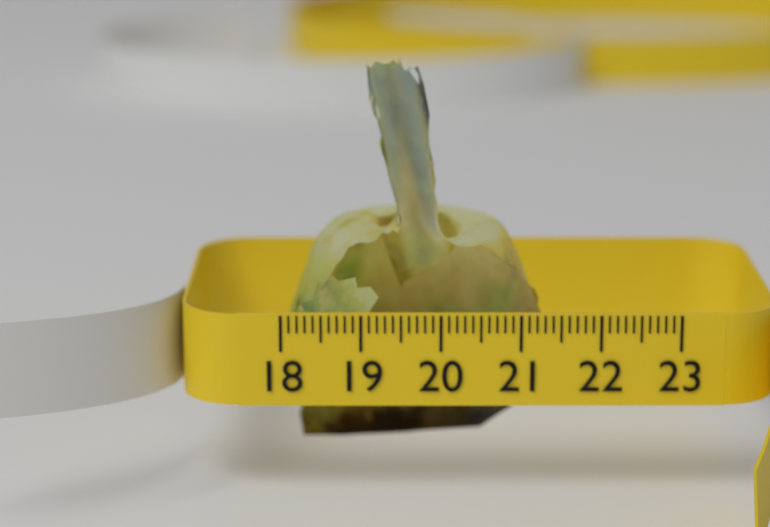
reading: 21.4 (no unit)
